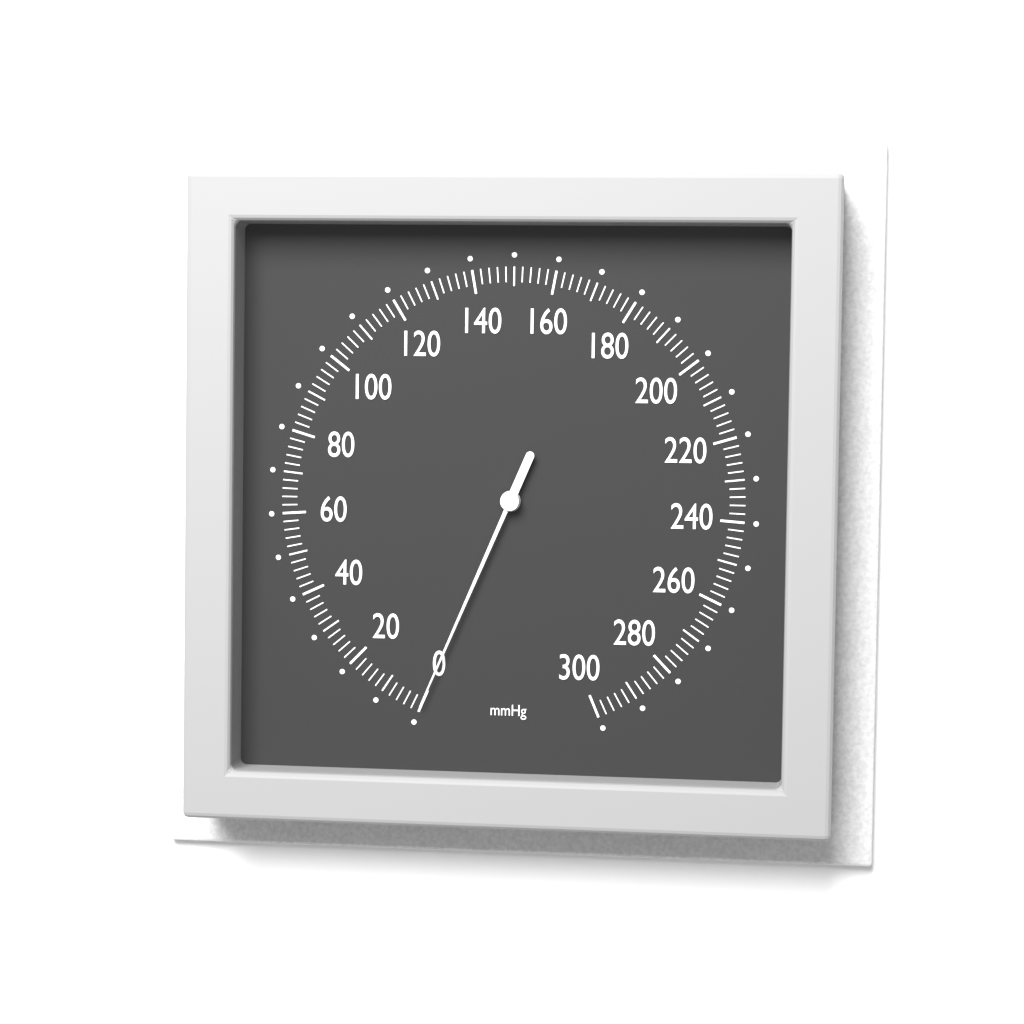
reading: 0 mmHg
